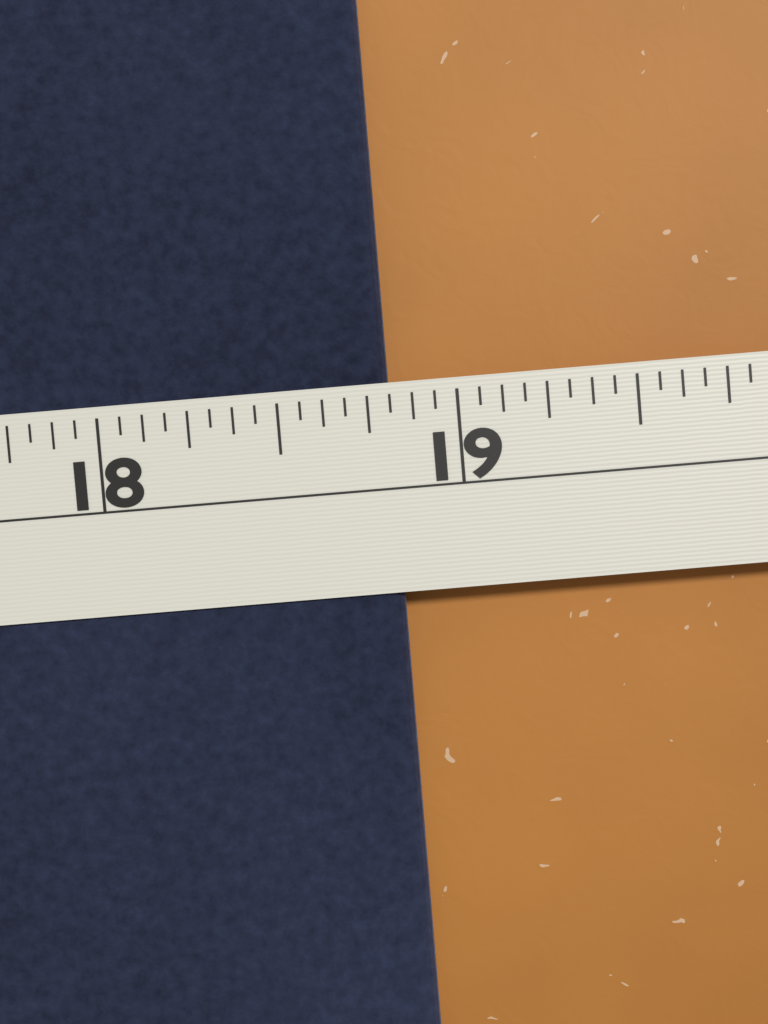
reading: 18.8125 in
